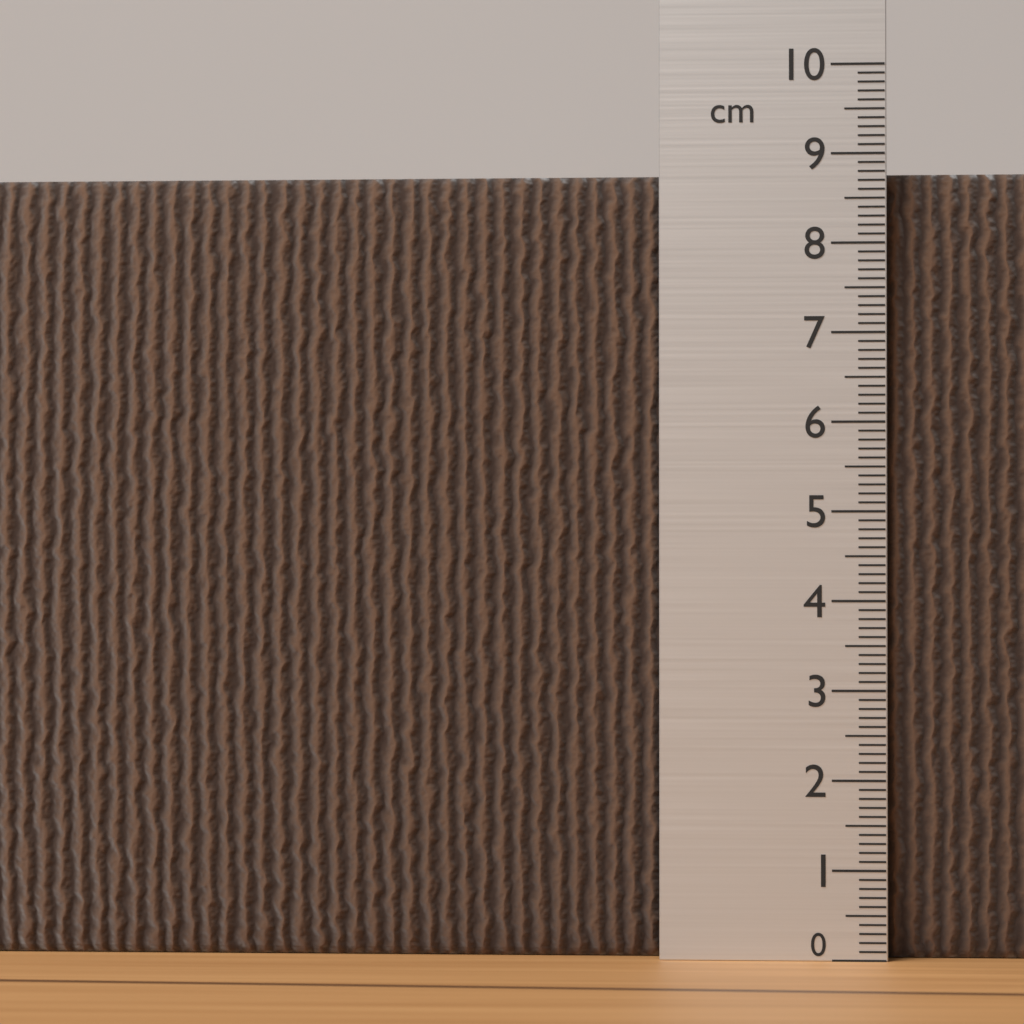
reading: 8.8 cm
